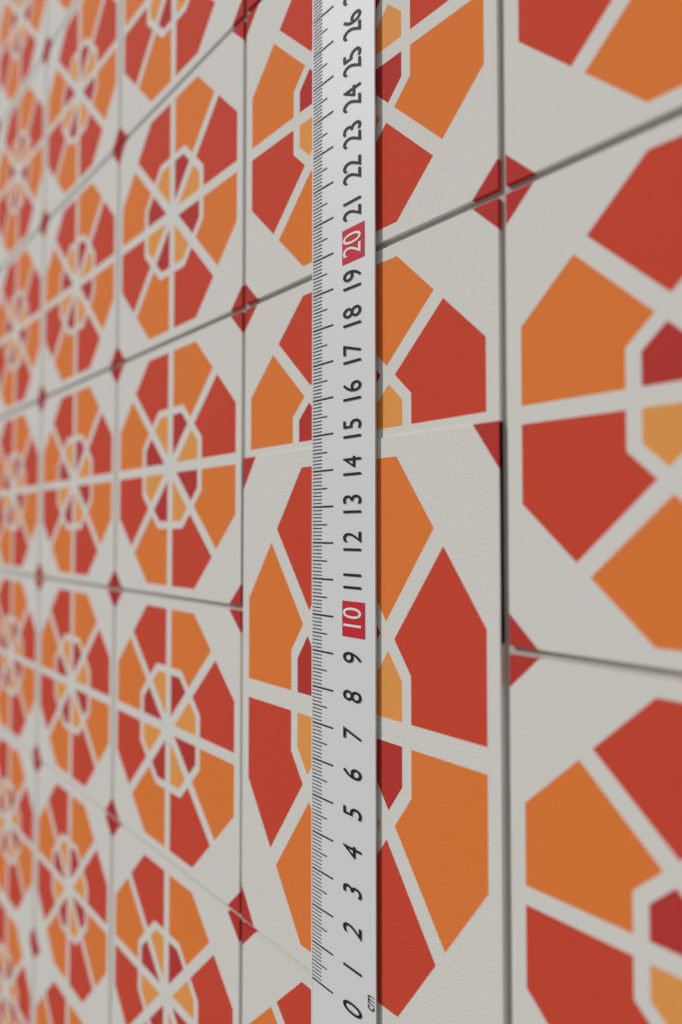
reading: 14.7 cm
